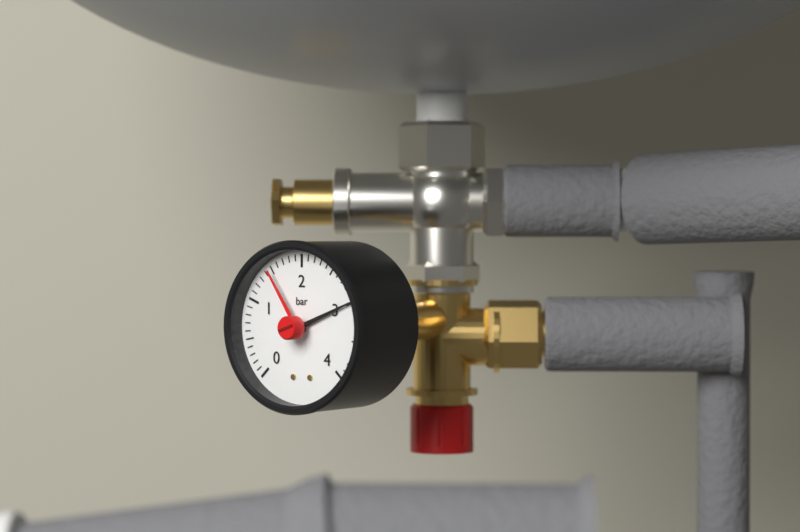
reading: 3.0 bar
